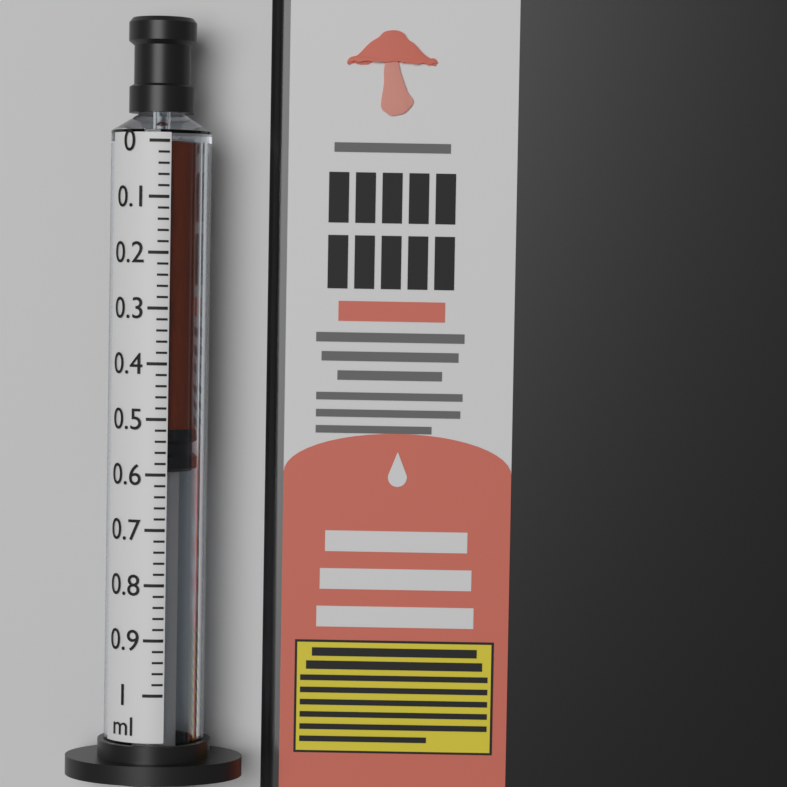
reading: 0.52 ml
